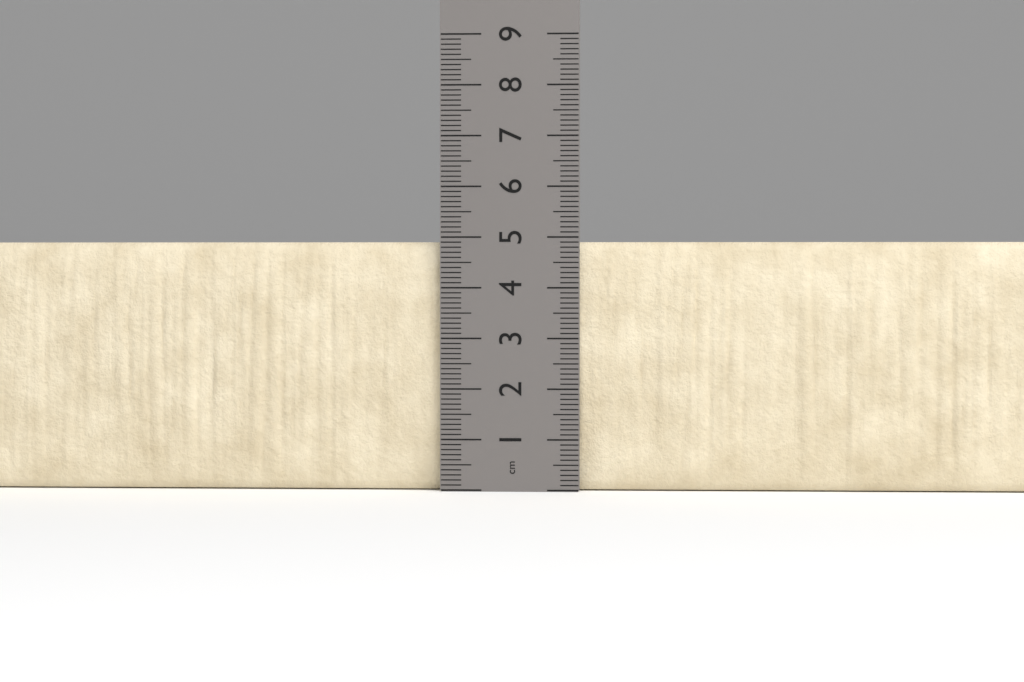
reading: 4.9 cm
